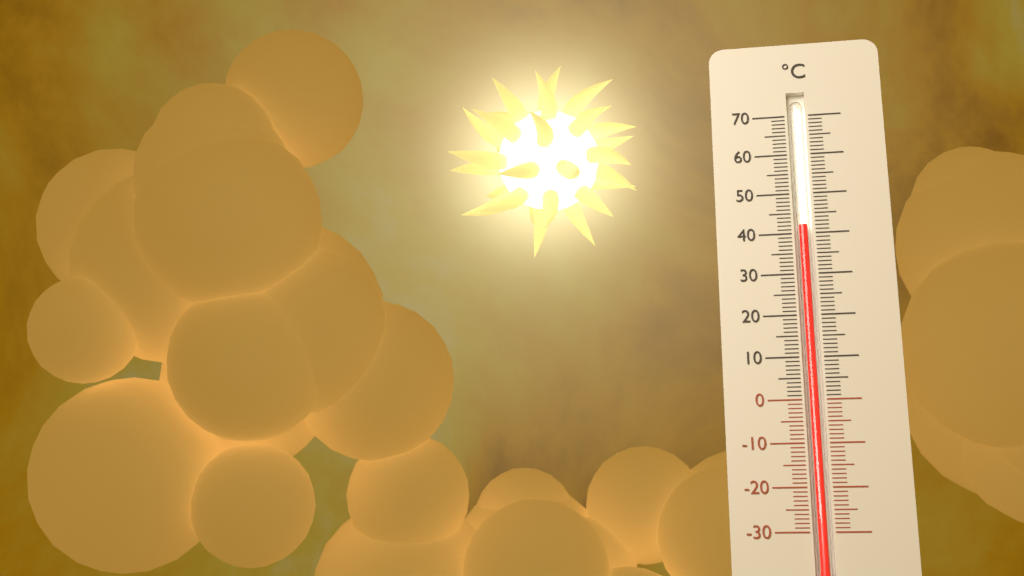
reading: 42 °C
